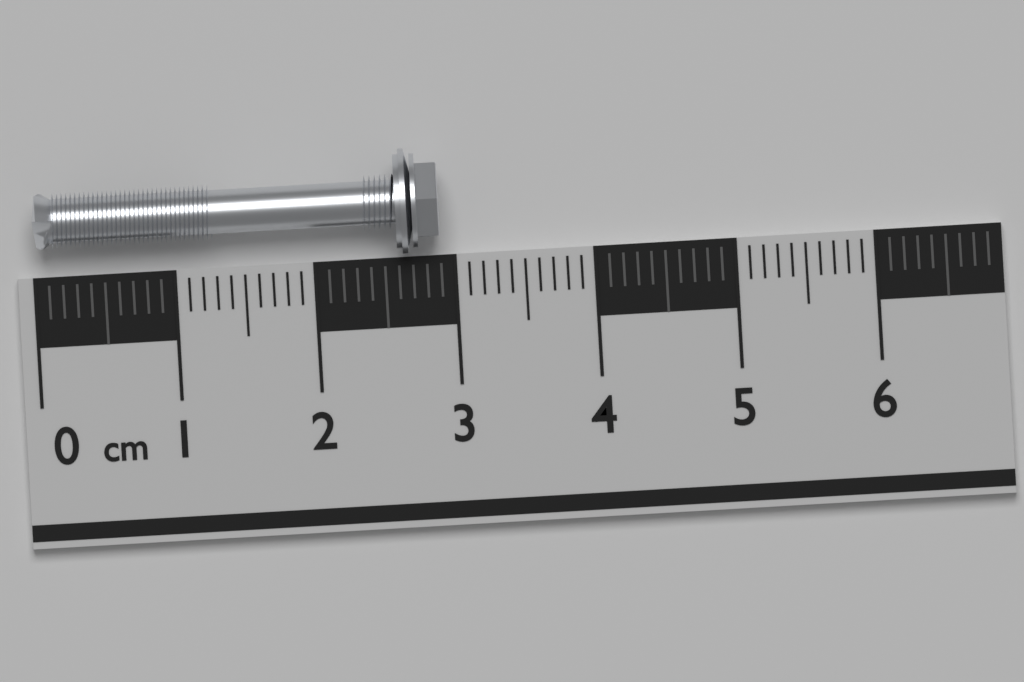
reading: 2.9 cm
